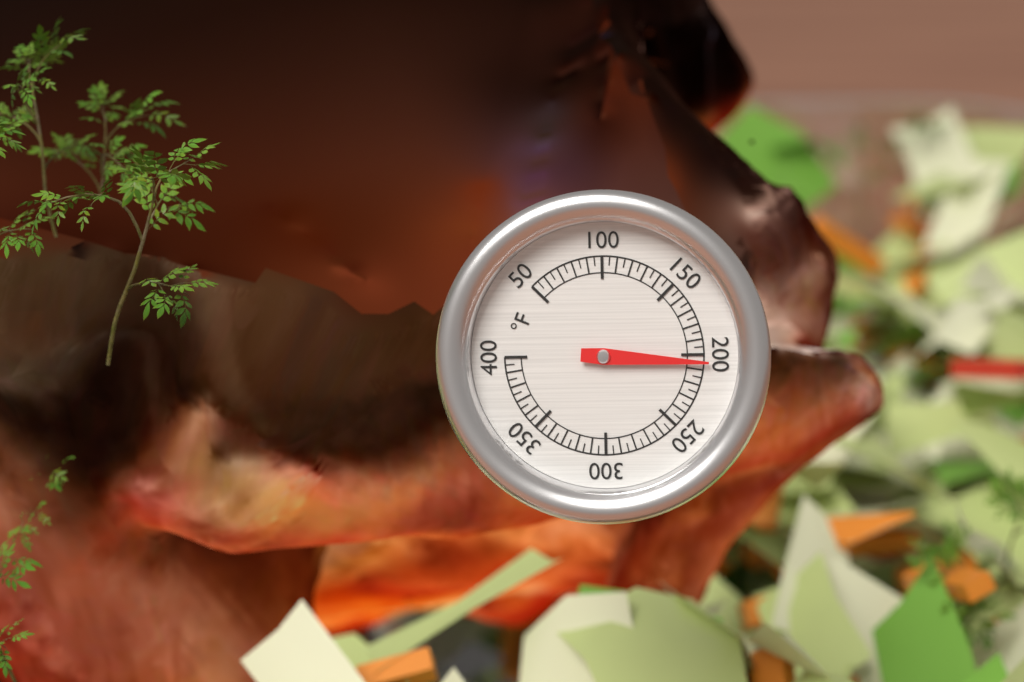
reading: 205 °F
